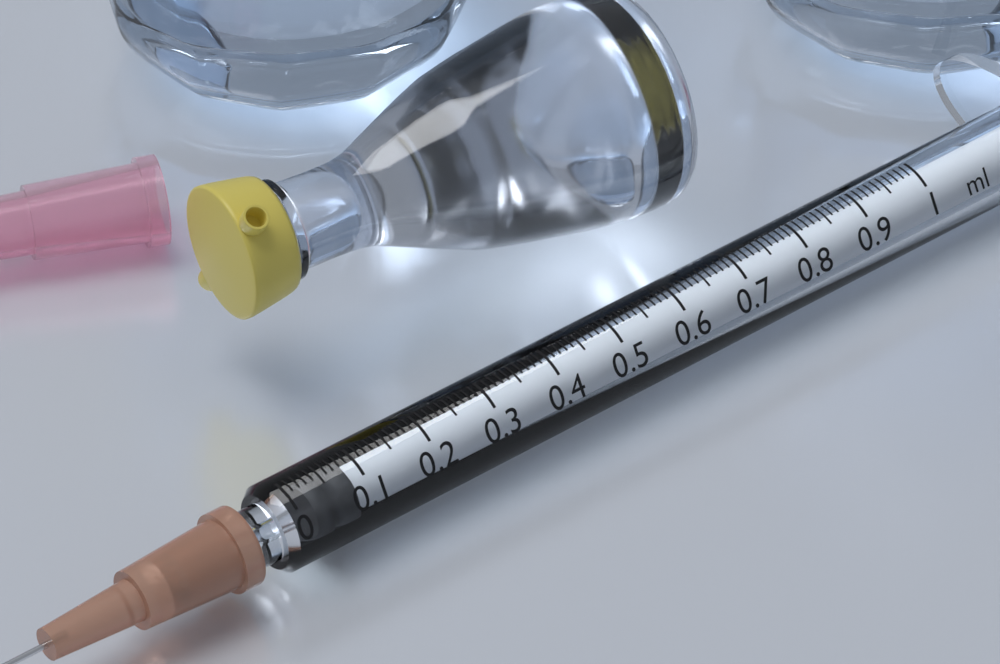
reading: 0.03 ml
